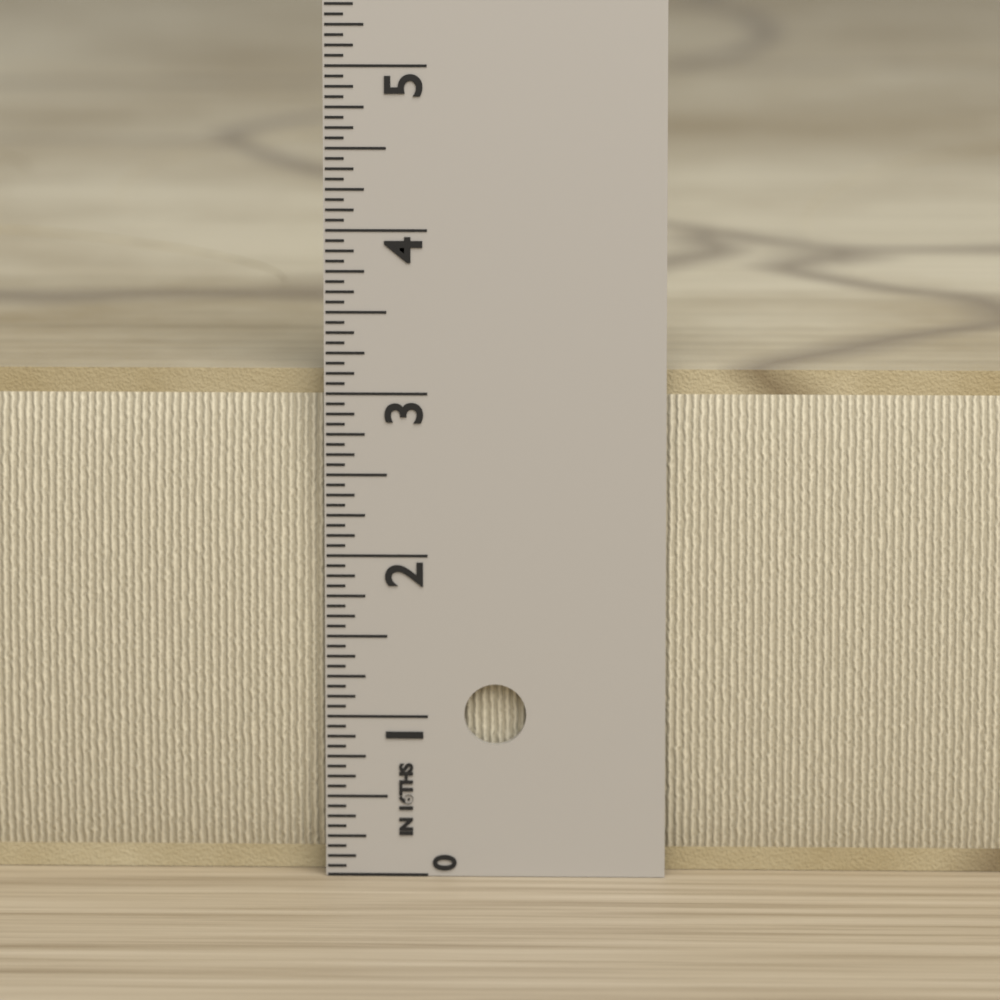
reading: 3.1250 in
